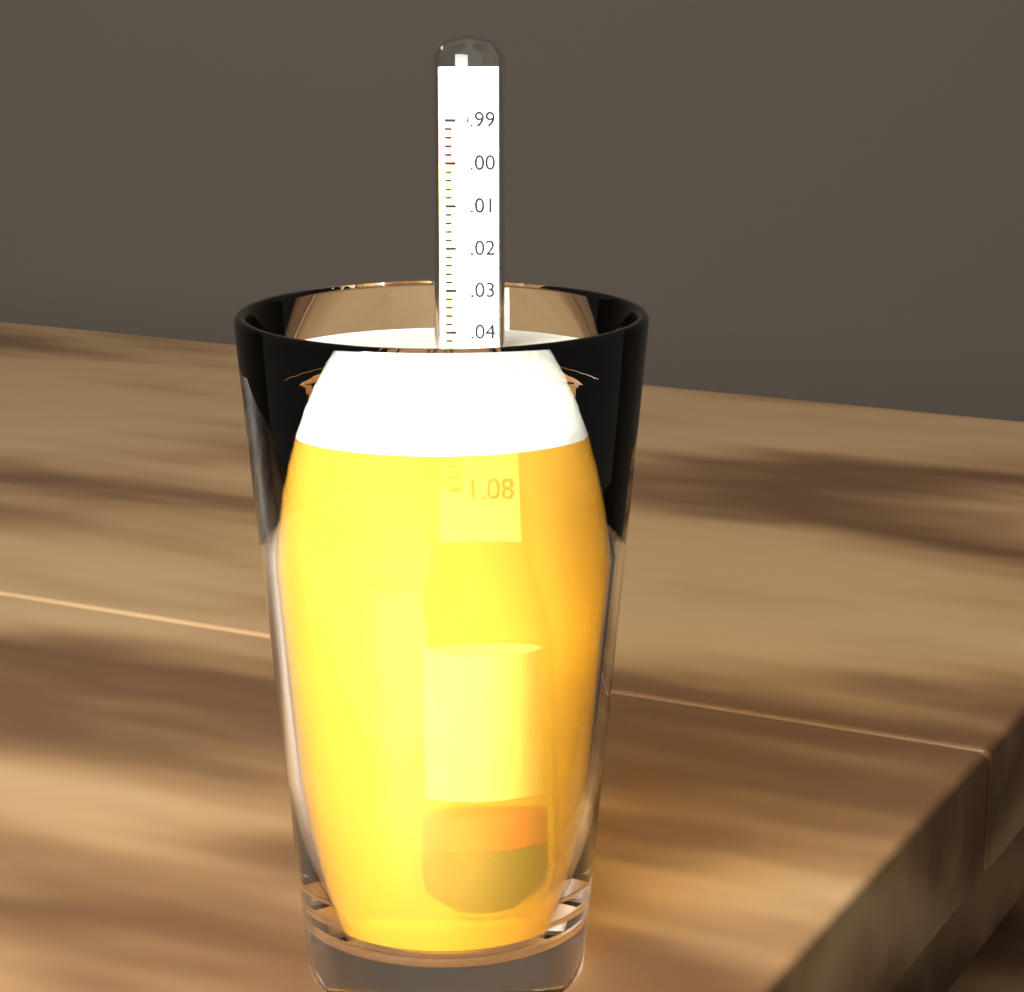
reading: 1.046 (no unit)
